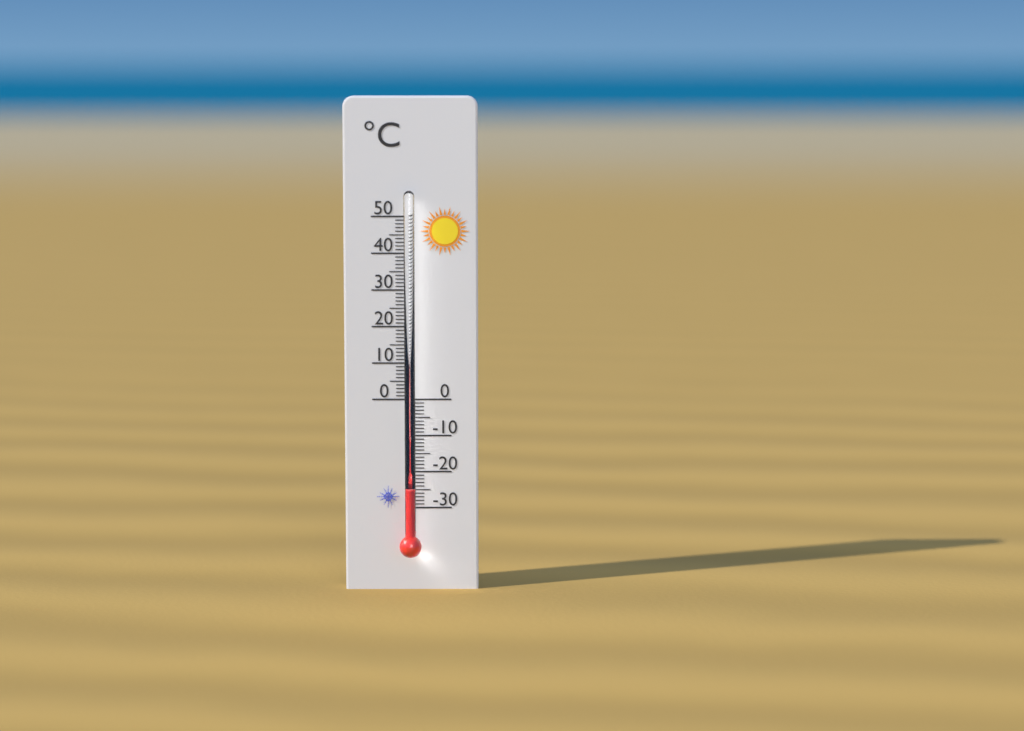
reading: -25 °C
